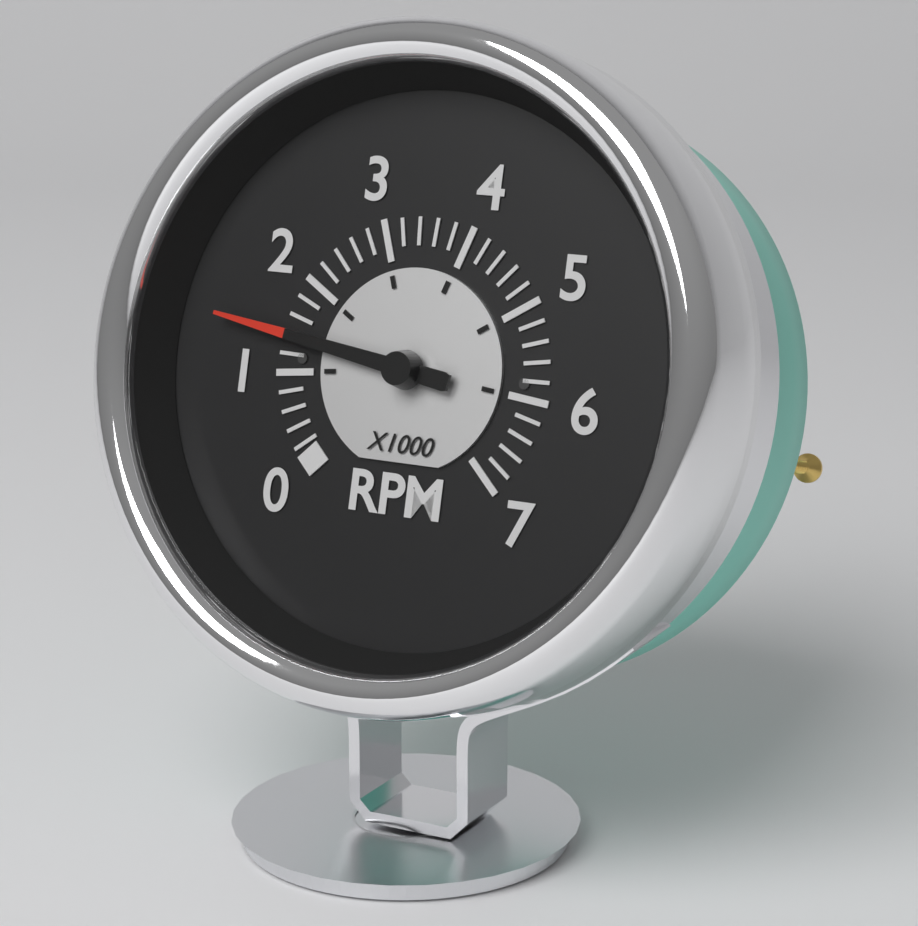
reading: 1400 RPM
